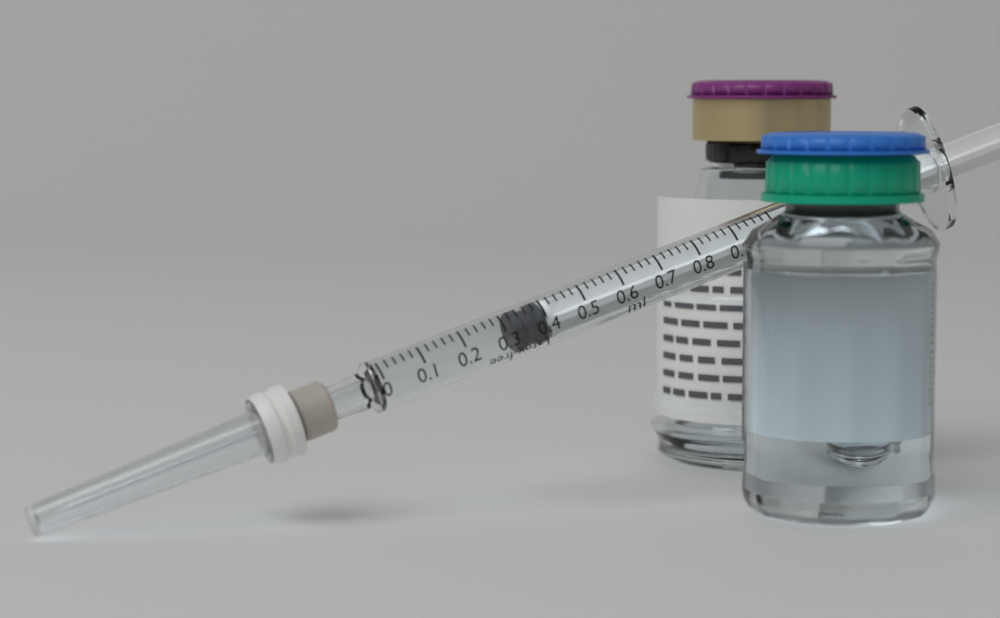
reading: 0.32 ml
